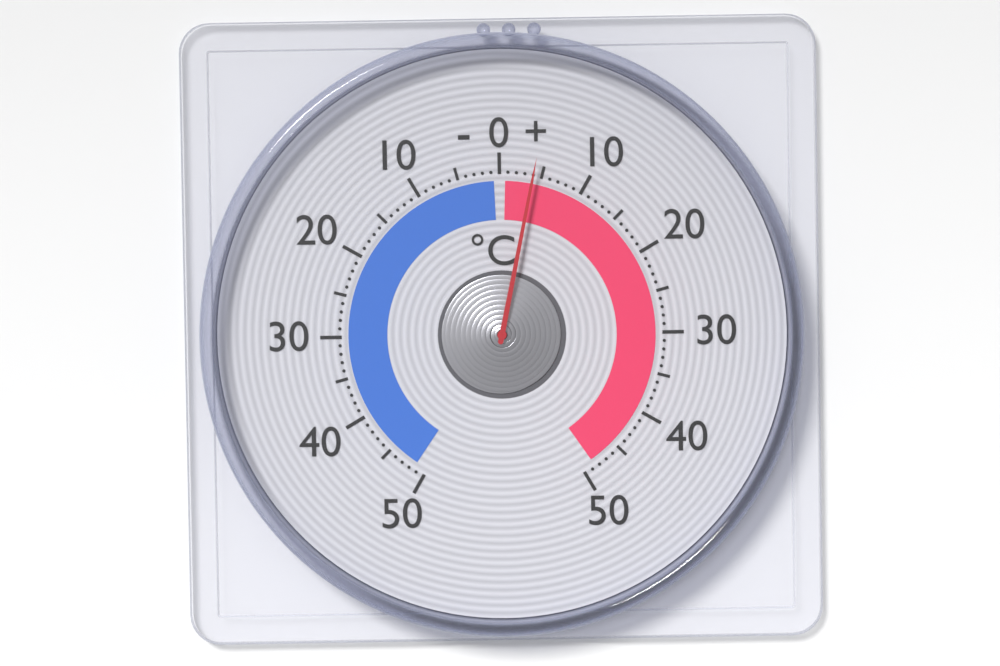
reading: 4 °C
